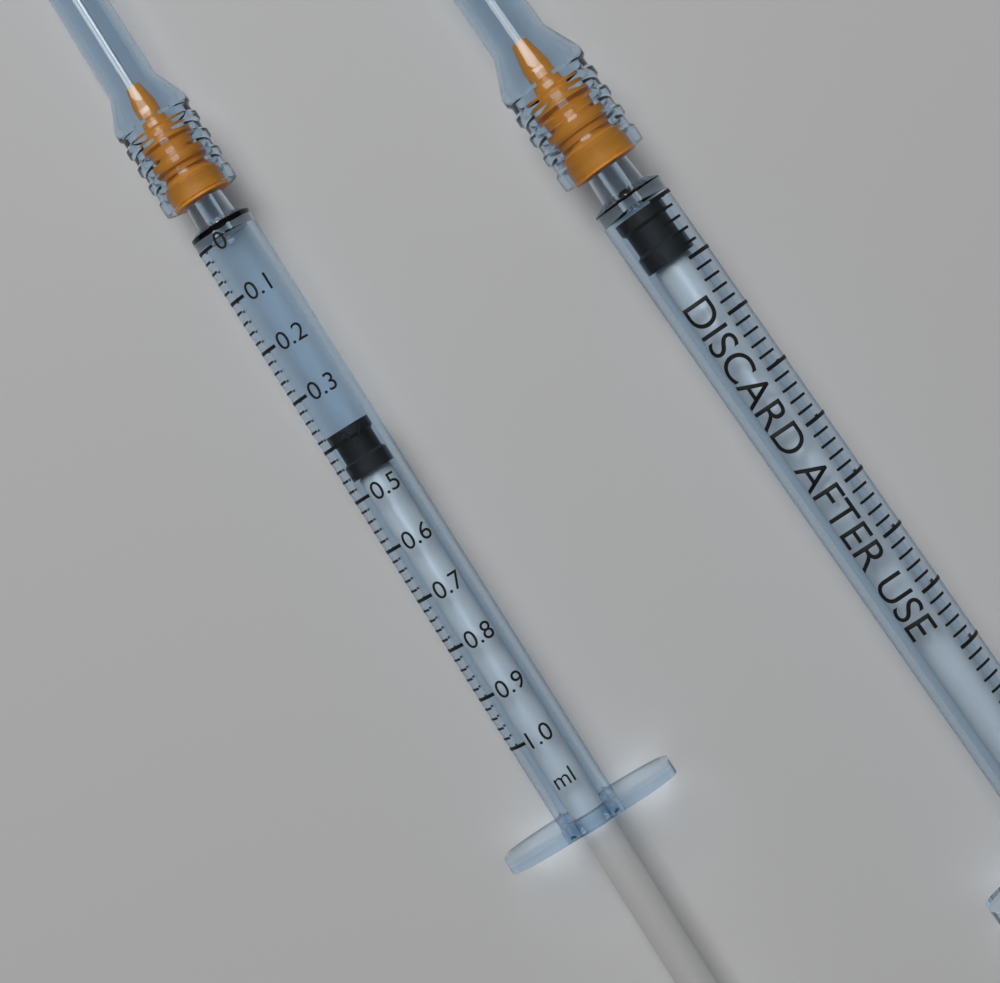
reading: 0.38 ml
